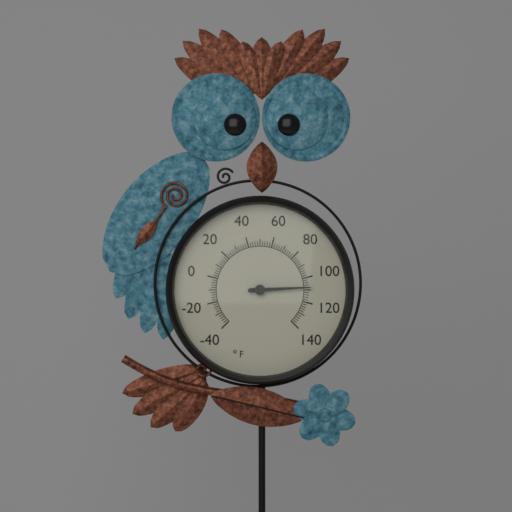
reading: 108 °F
